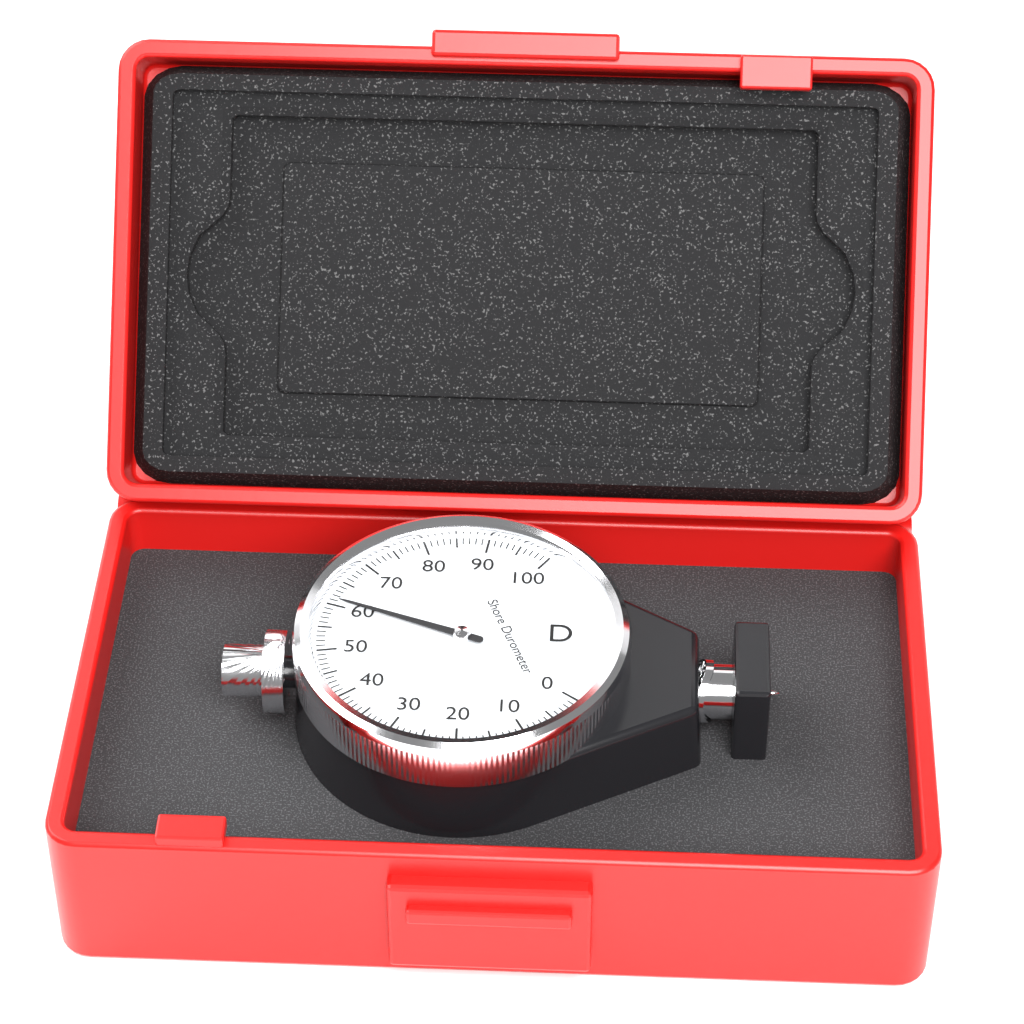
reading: 61 Shore D
